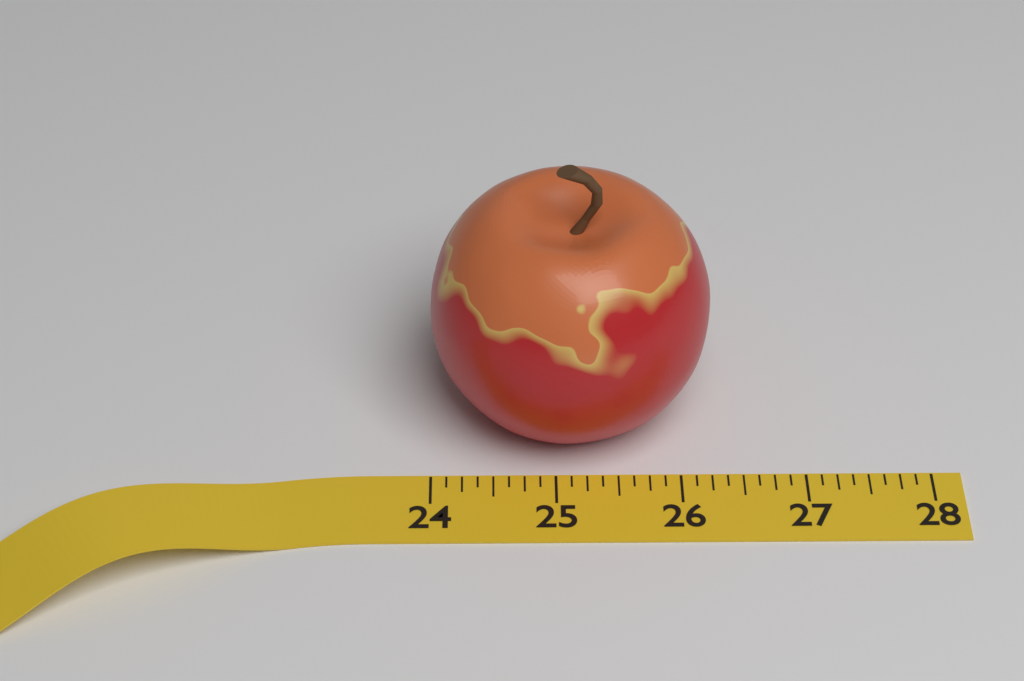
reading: 26.250 (no unit)
